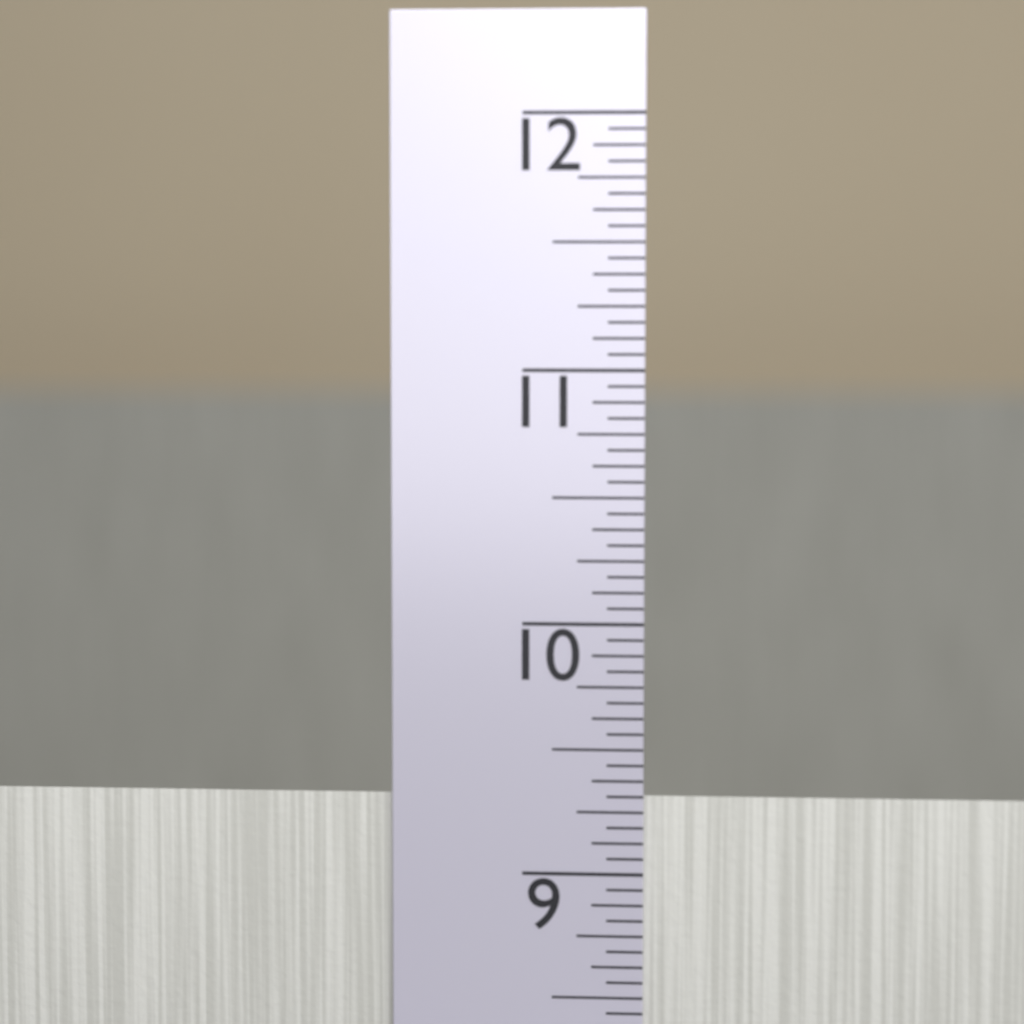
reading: 9.3125 in
